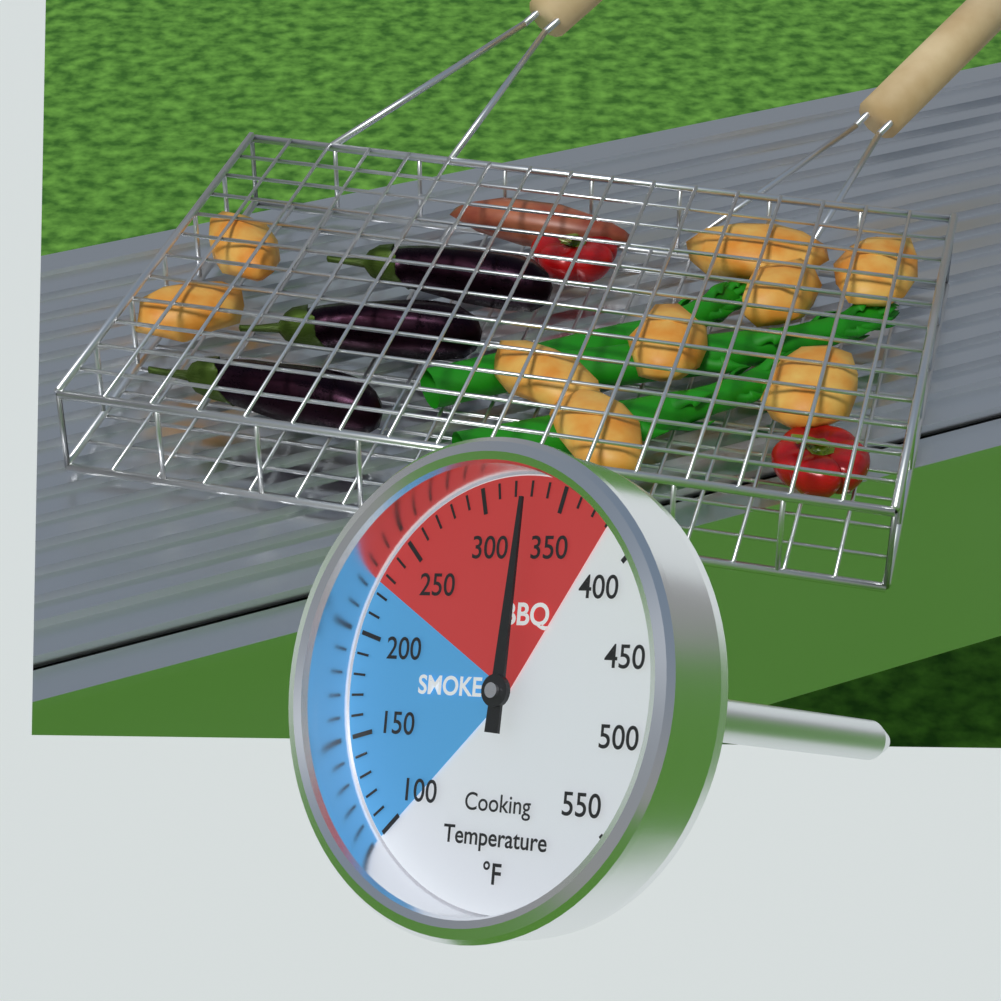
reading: 330 °F
